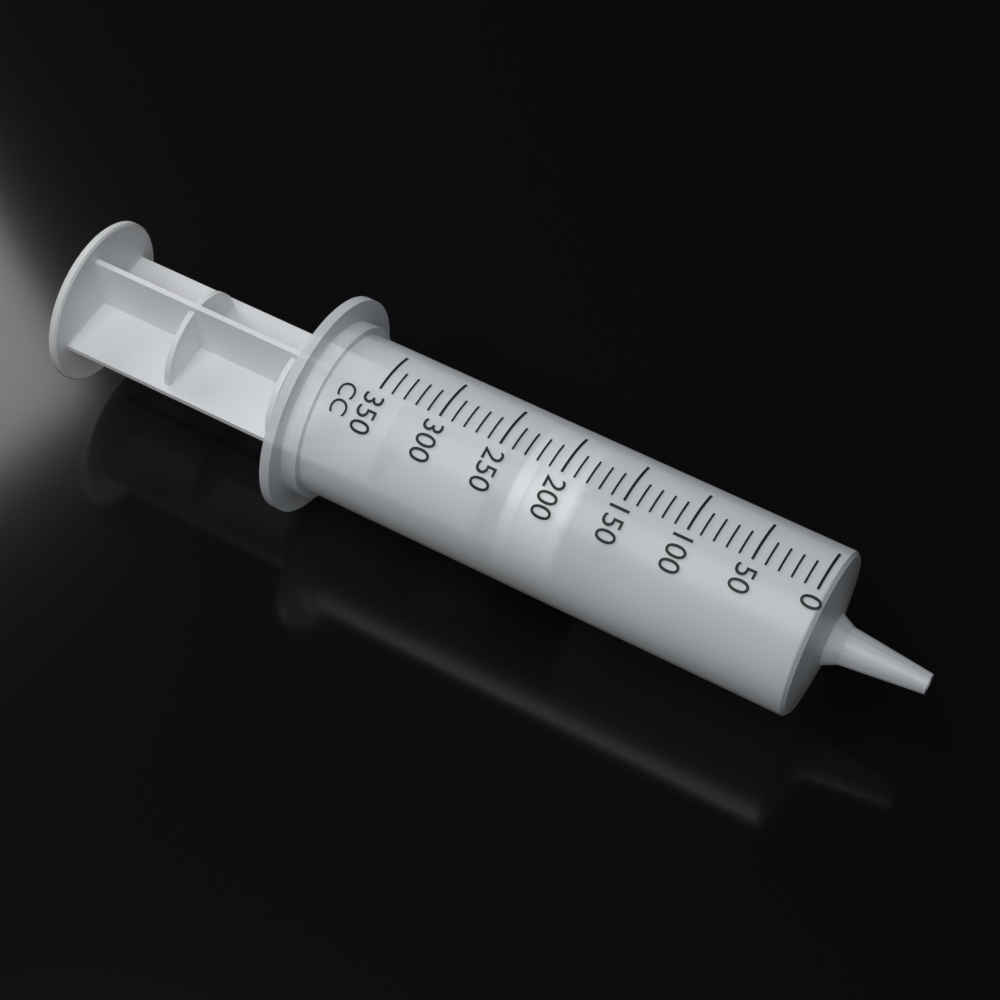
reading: 180 cc
